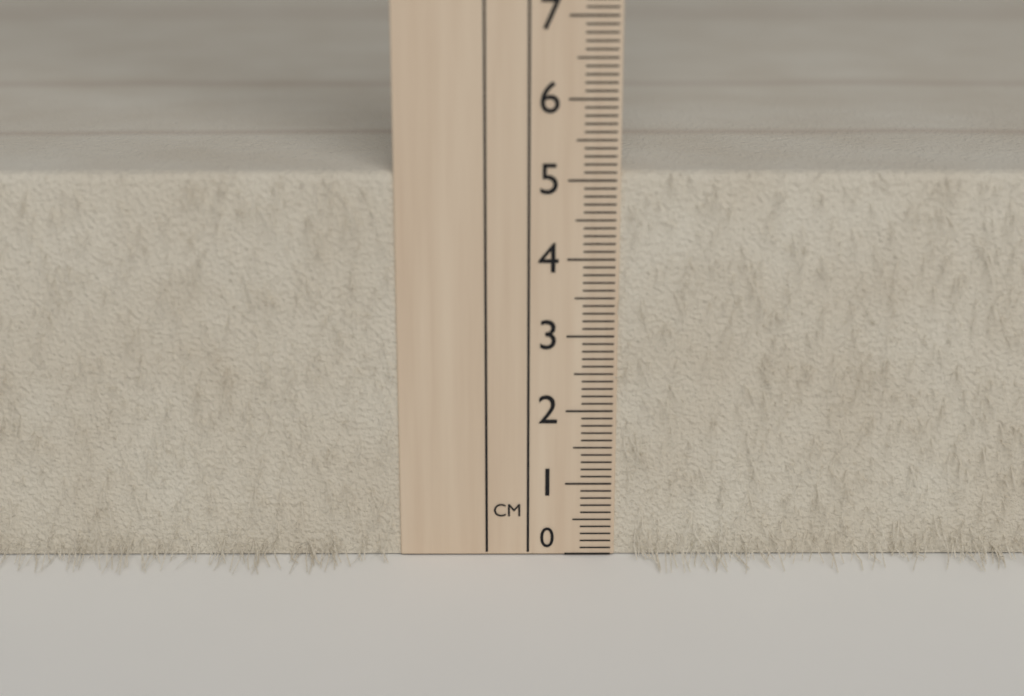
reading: 5.1 cm
